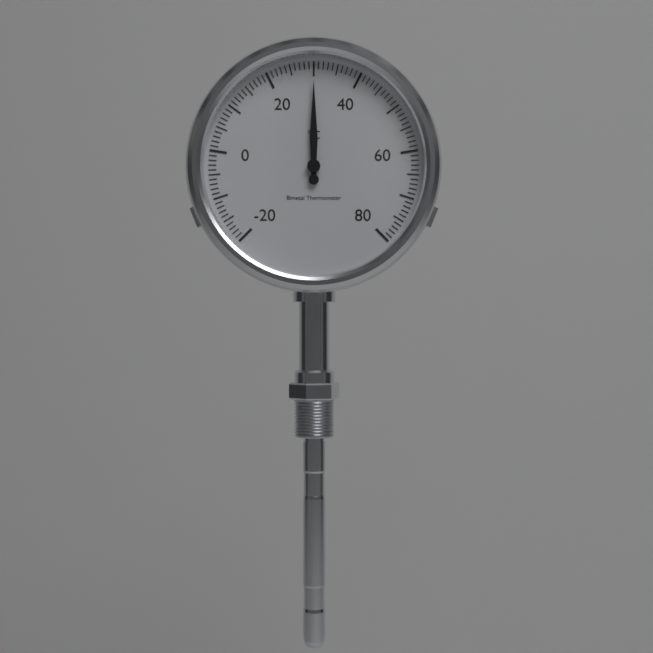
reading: 30 °C
